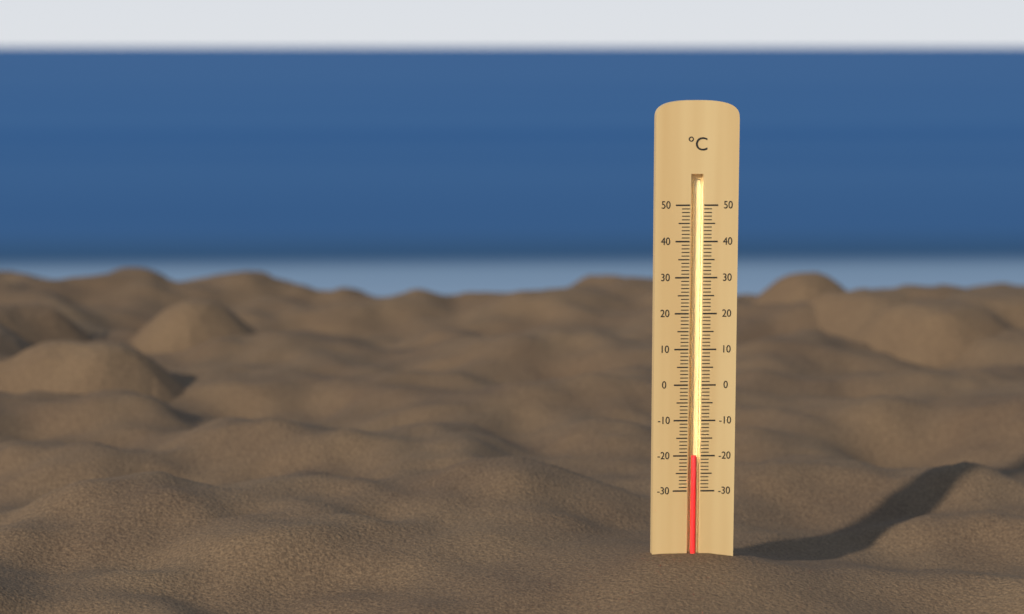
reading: -20 °C
